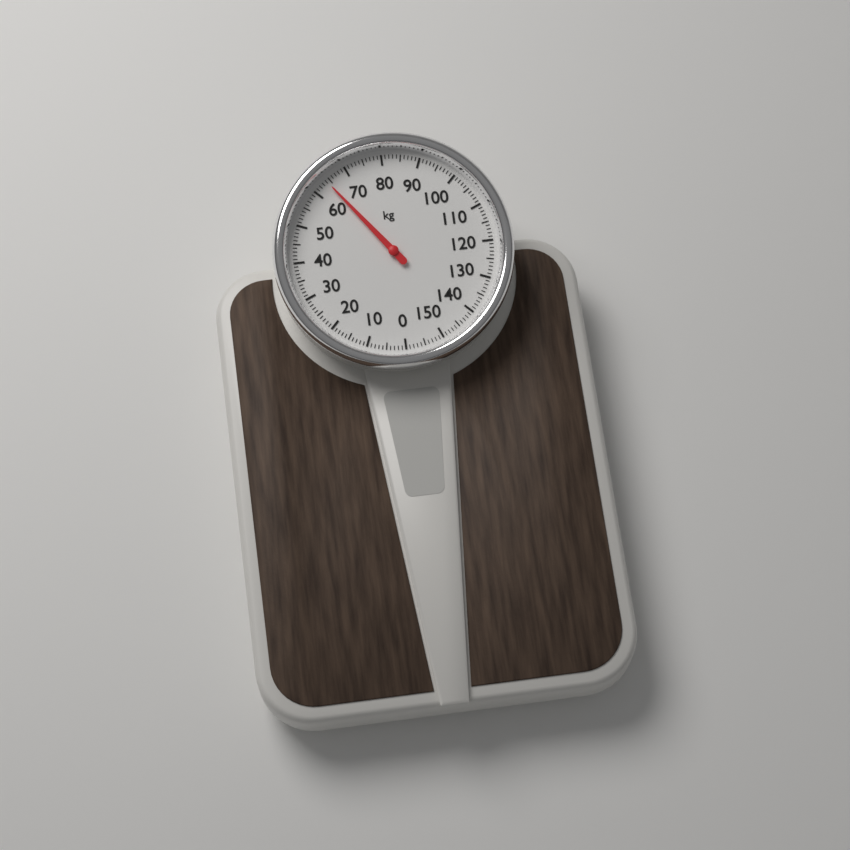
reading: 64 kg
